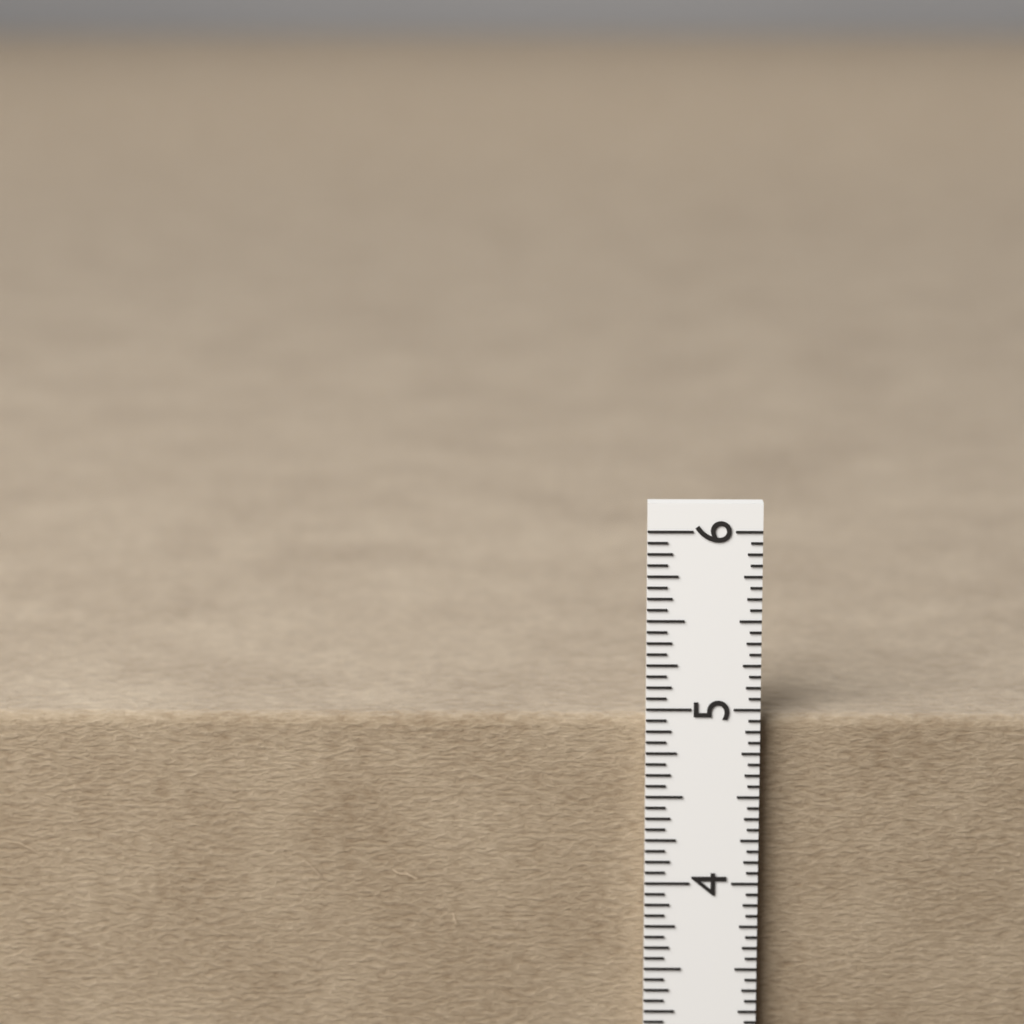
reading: 4.9375 in
